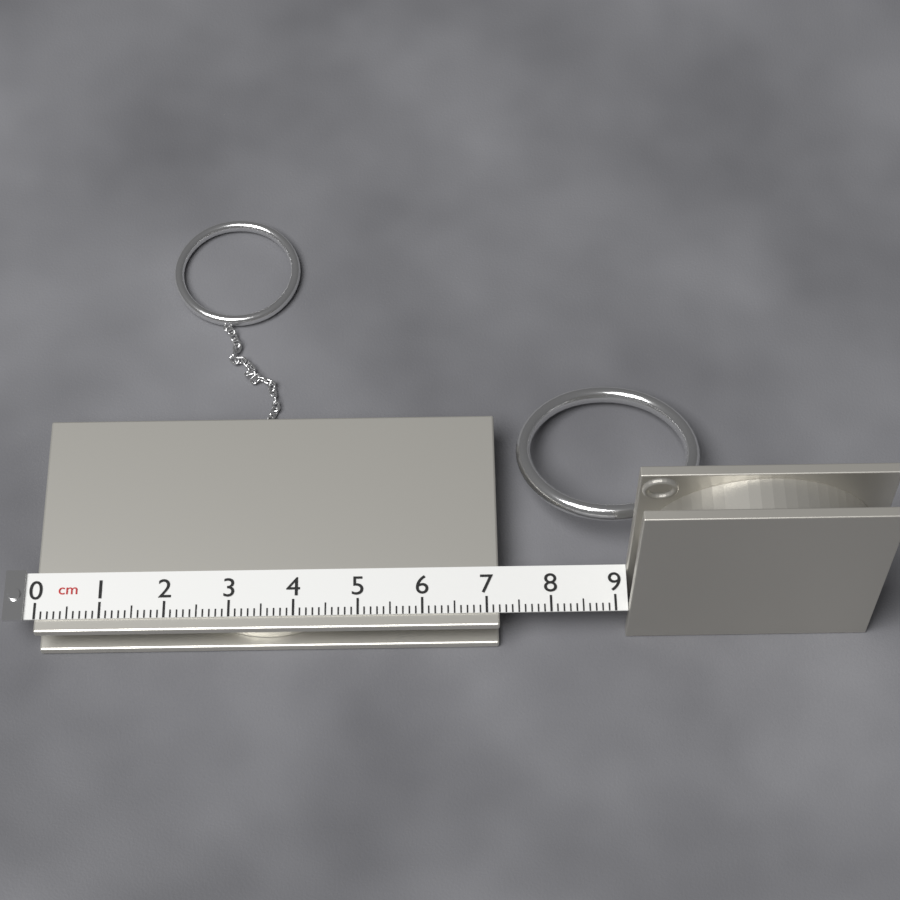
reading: 7.2 cm
